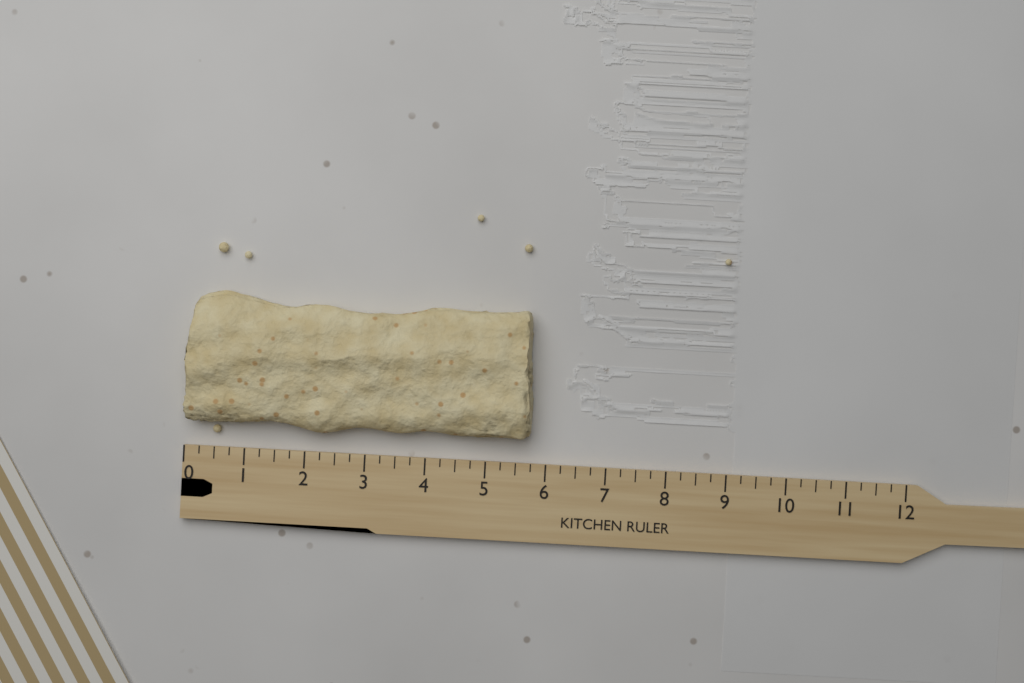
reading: 5.75 (no unit)
